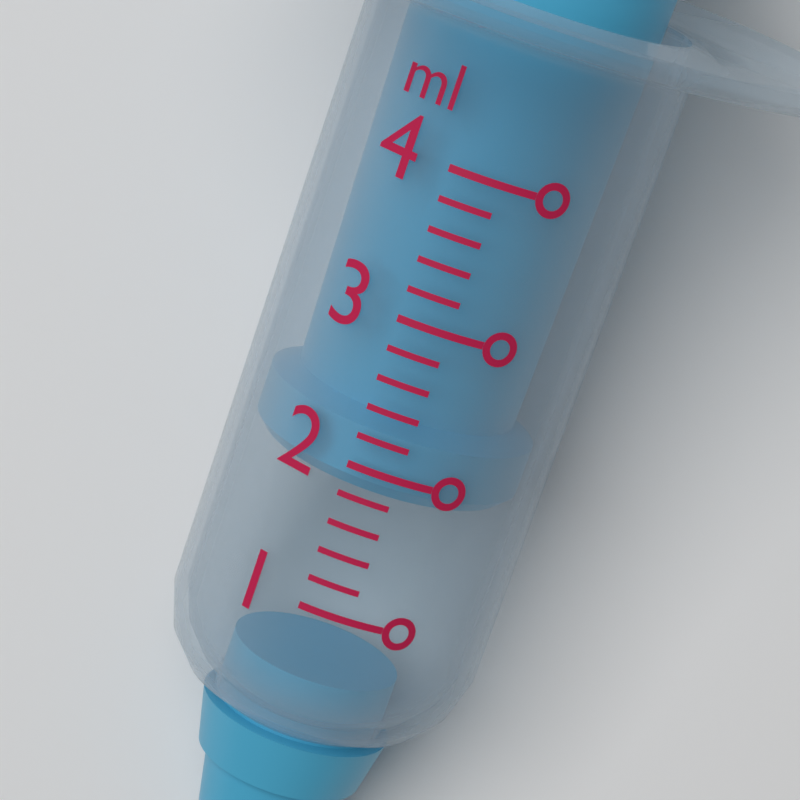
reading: 1.8 ml
